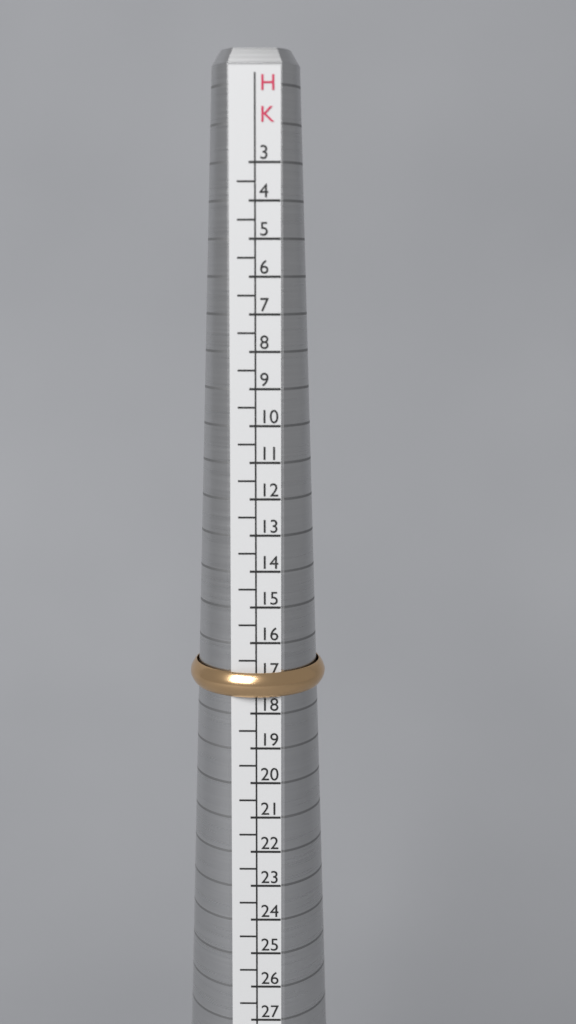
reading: 17.5 HK
